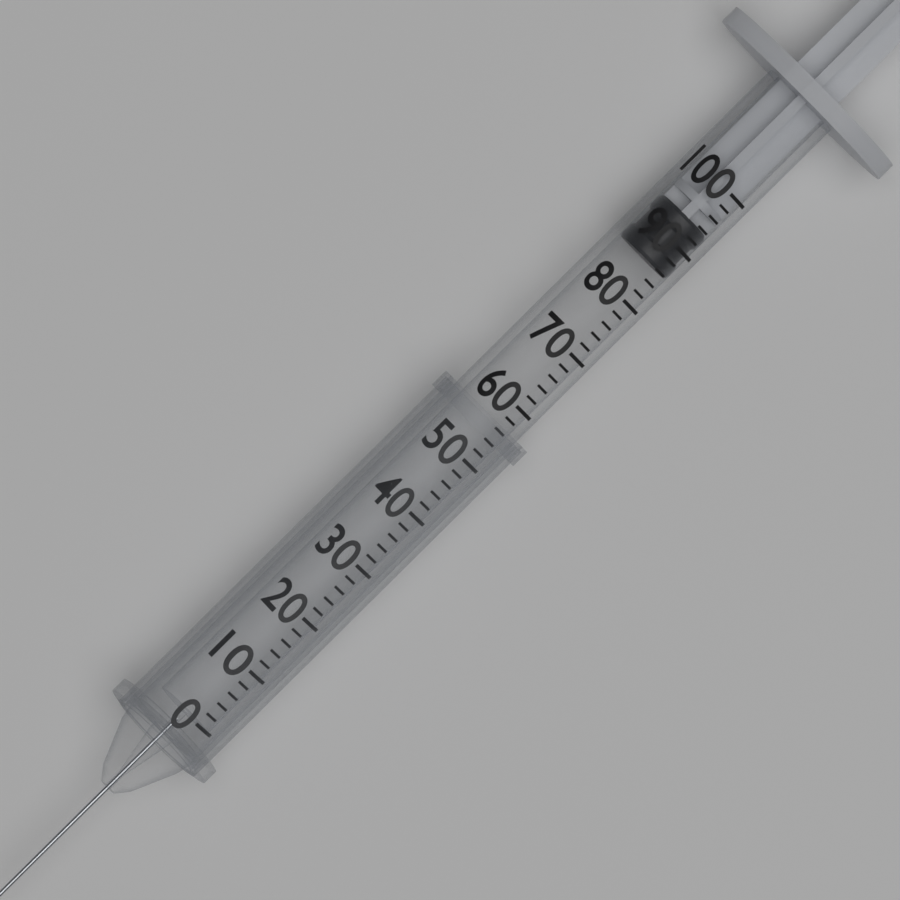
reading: 86 (no unit)
